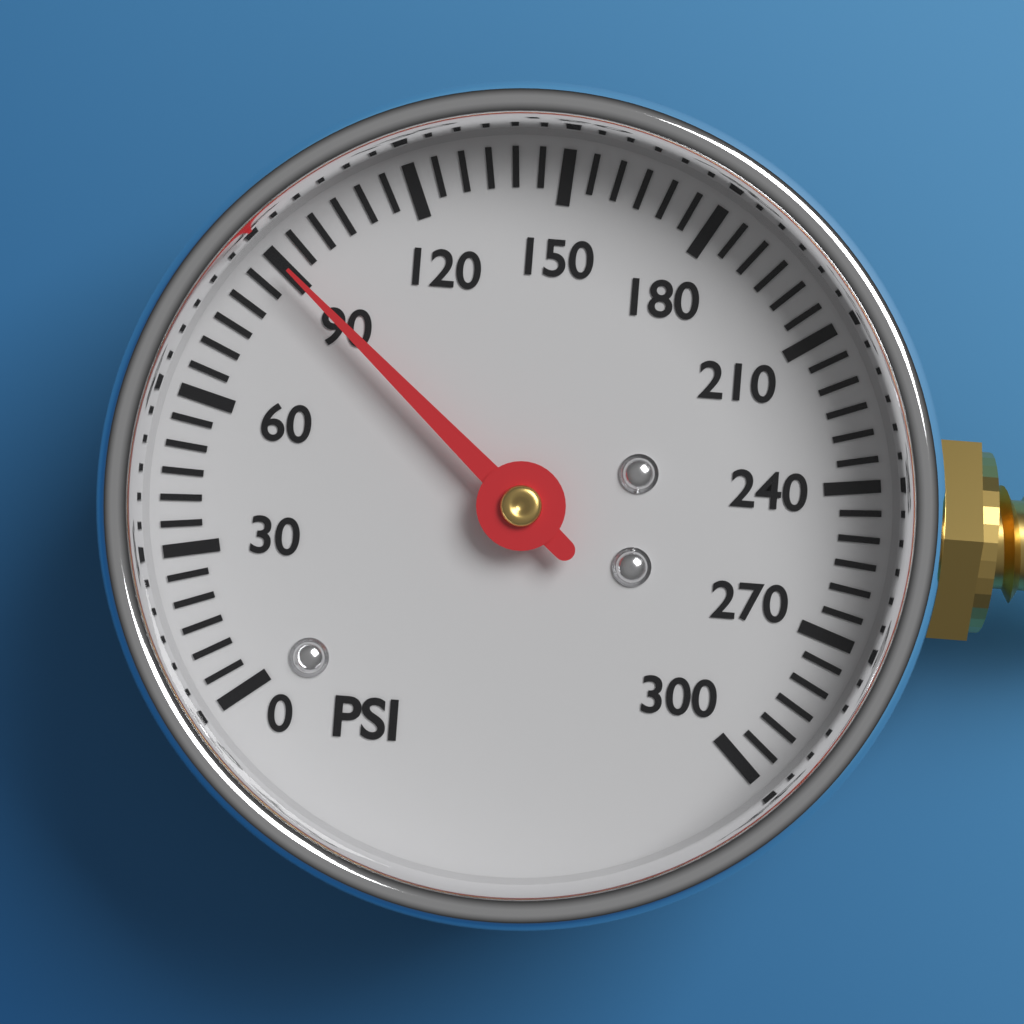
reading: 90 psi
